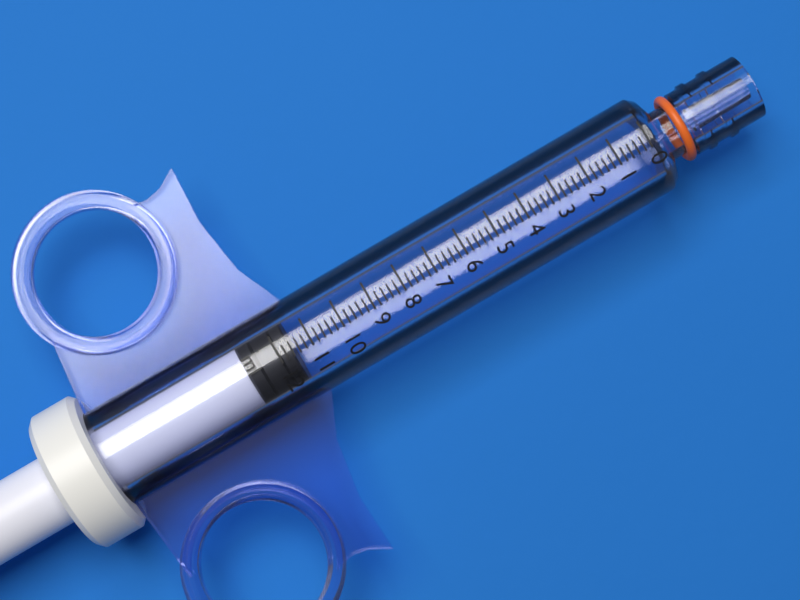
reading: 11.6 ml
